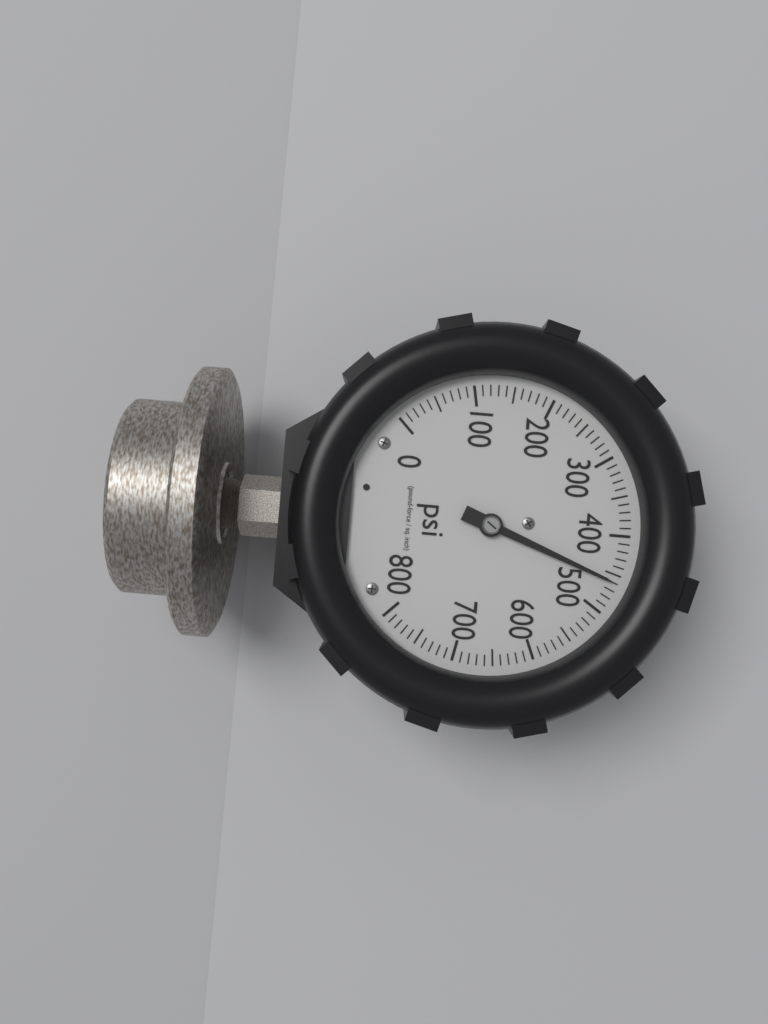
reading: 460 psi
